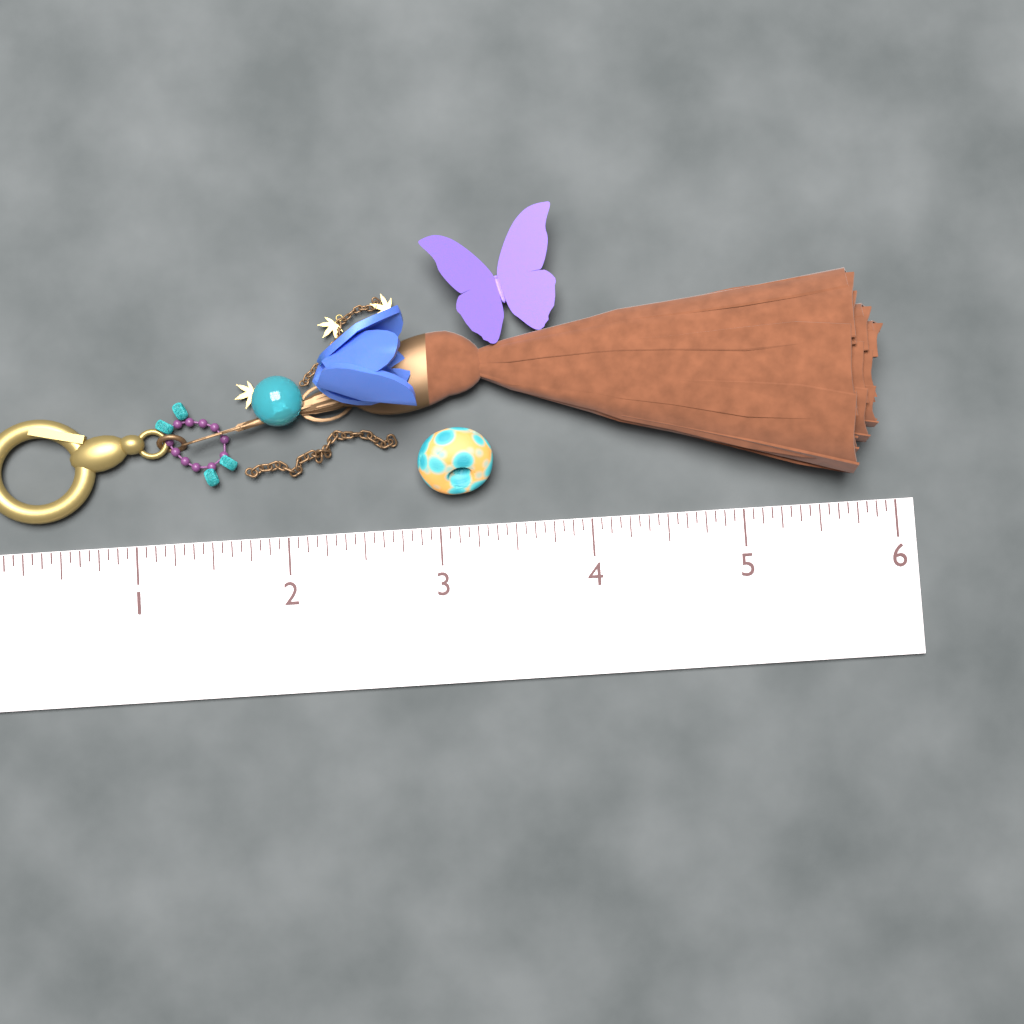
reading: 5.9375 (no unit)
